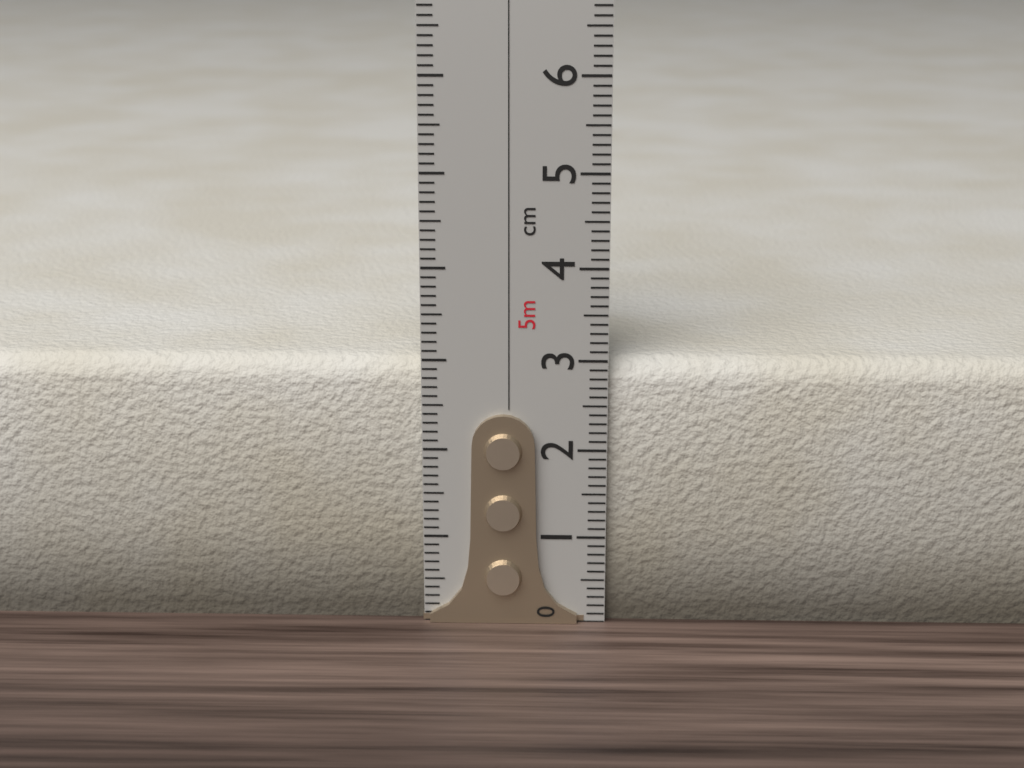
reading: 3.0 cm
